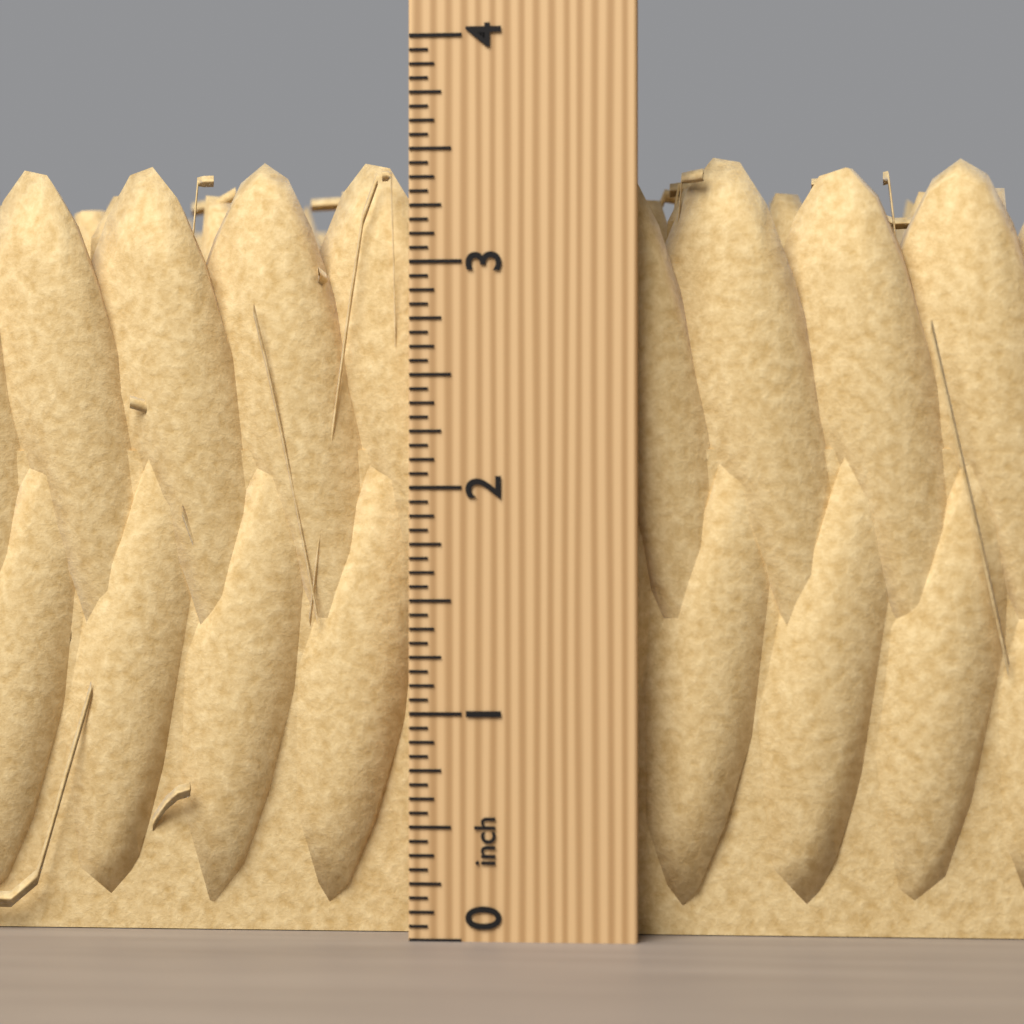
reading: 3.5000 inch
